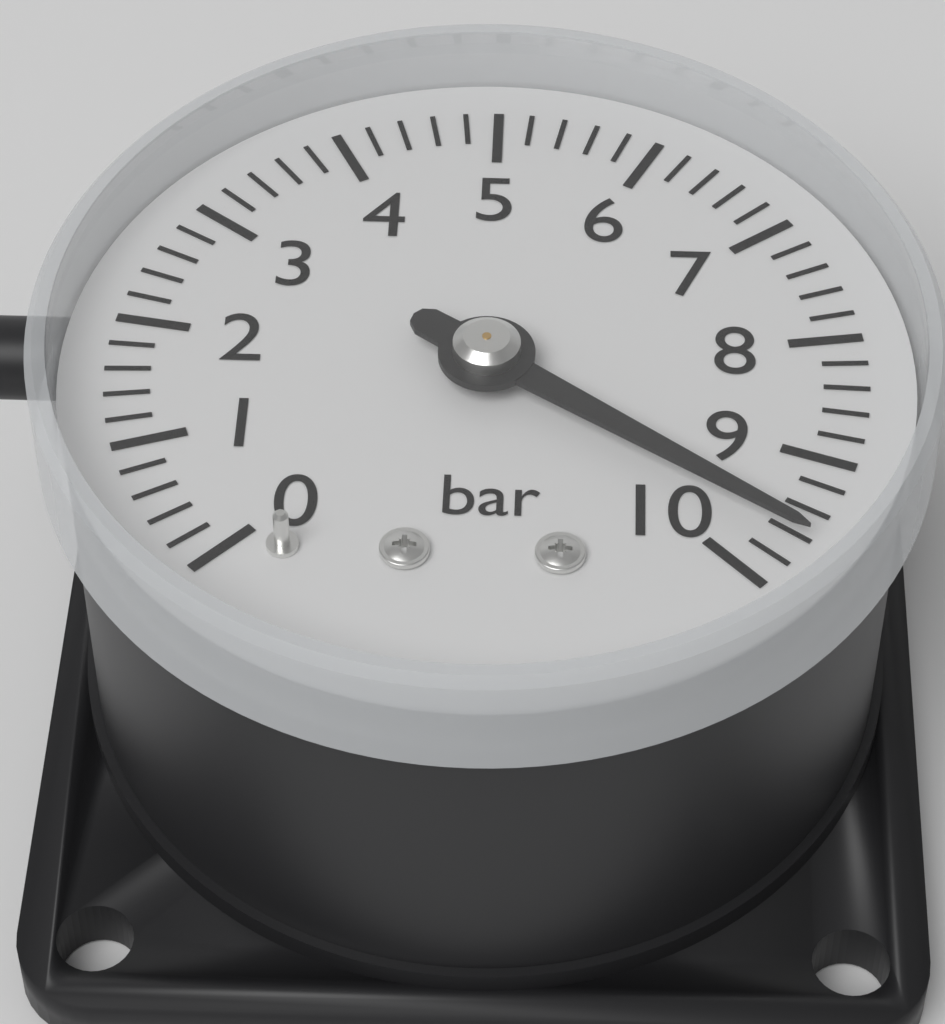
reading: 9.6 bar
